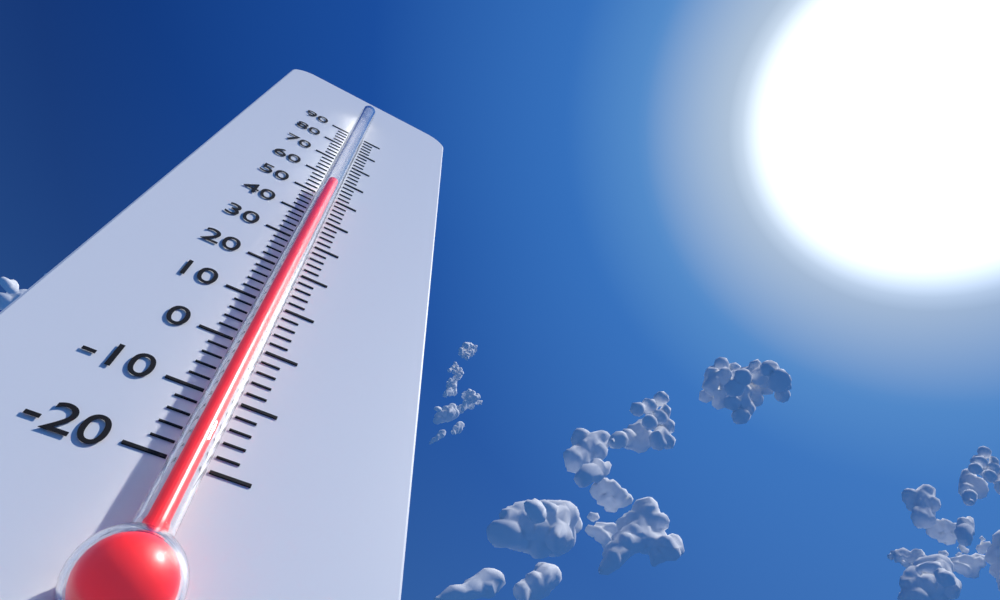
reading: 52 (no unit)
